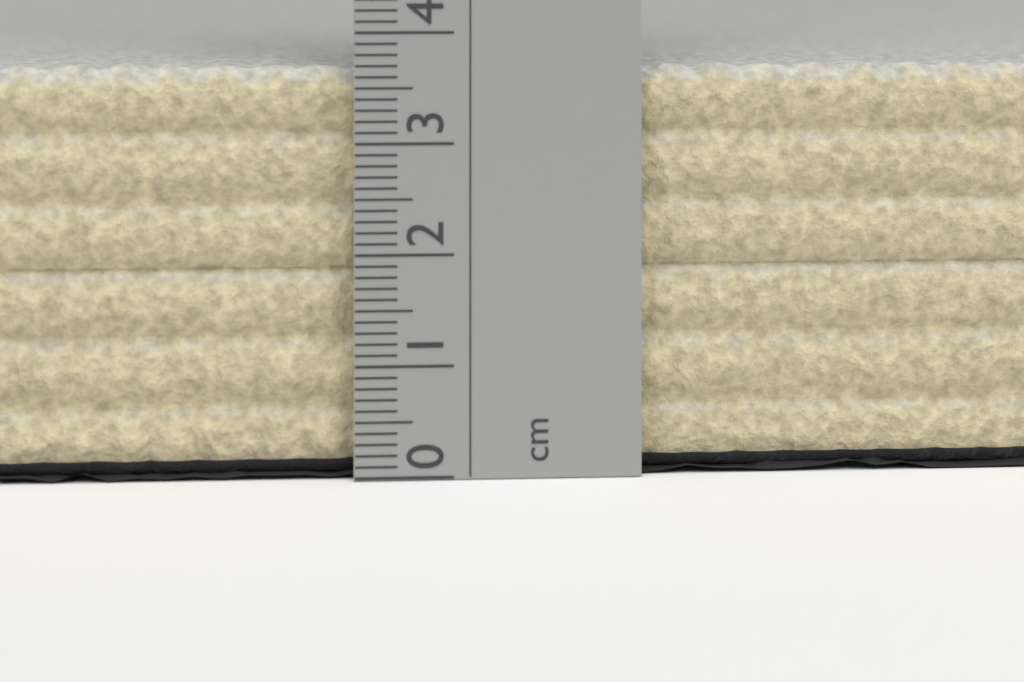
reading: 3.7 cm
